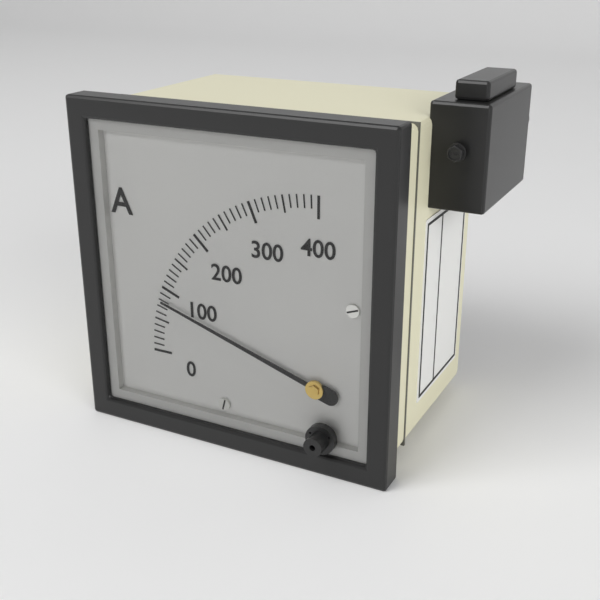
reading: 80 A
